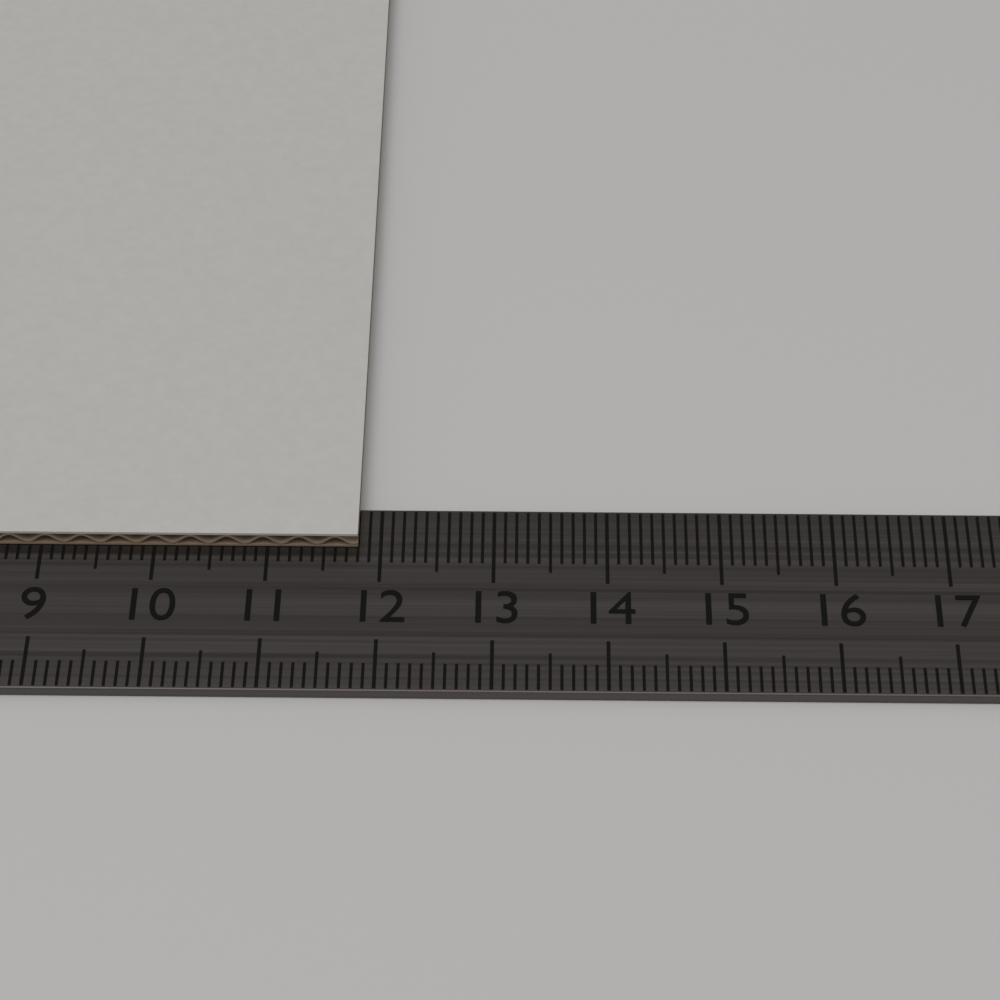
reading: 11.8 cm
